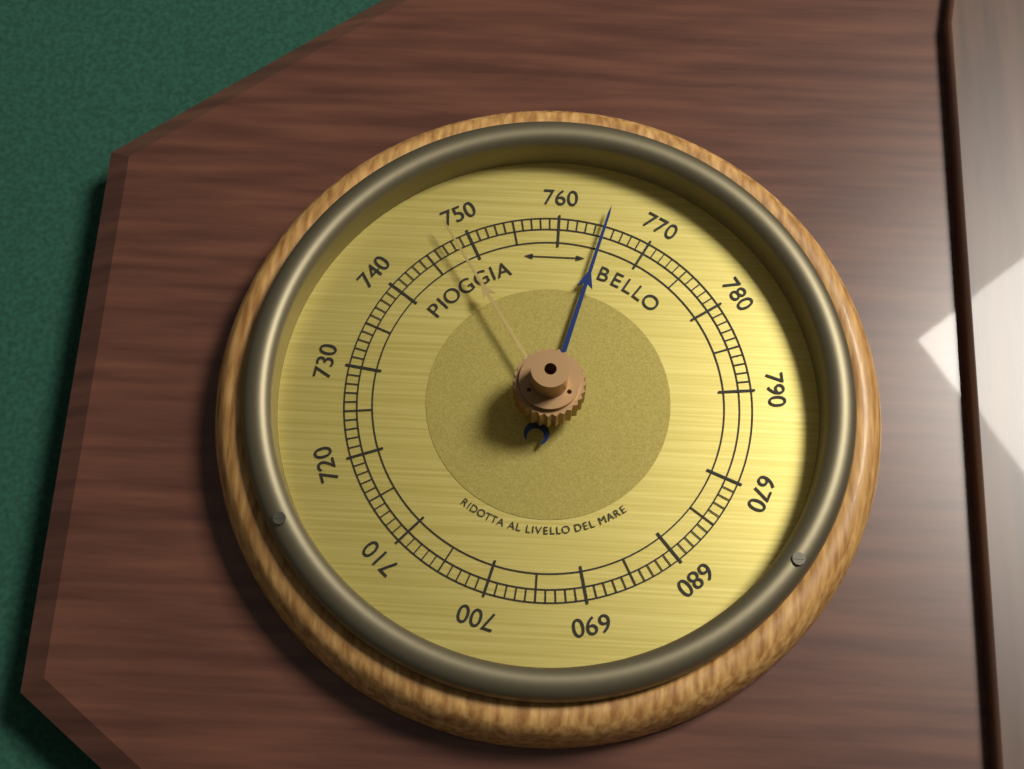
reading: 765 (no unit)
